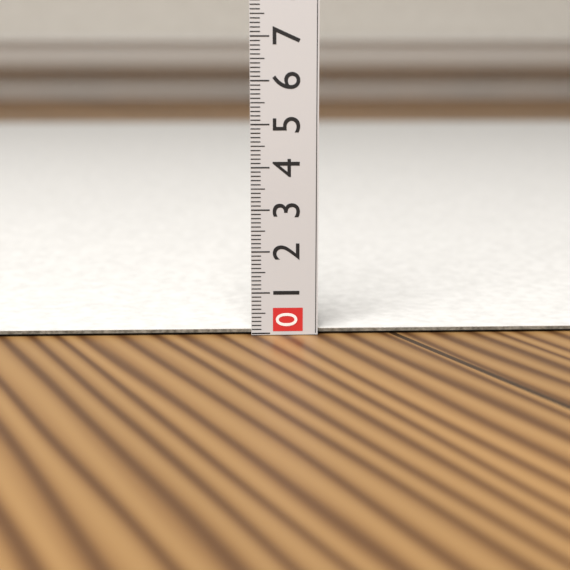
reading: 0.1 (no unit)
